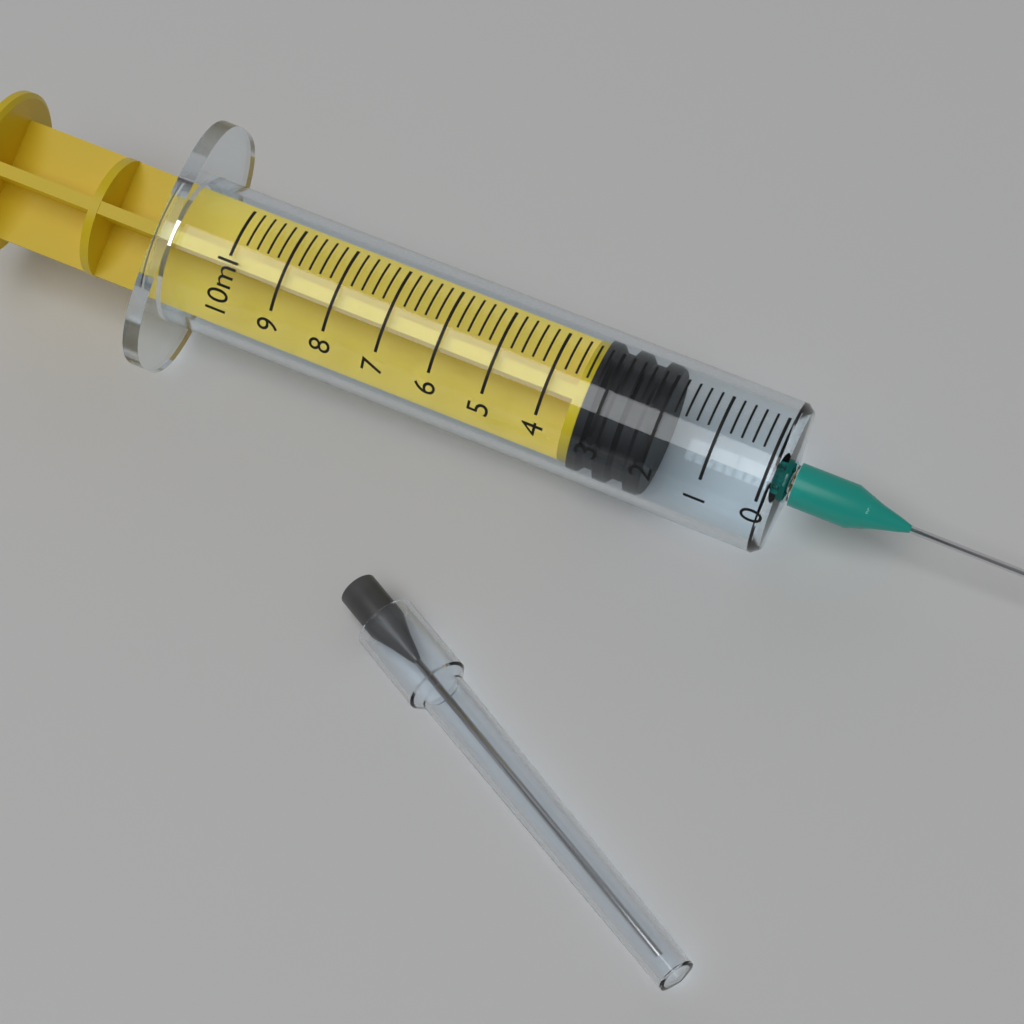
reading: 2.0 ml
